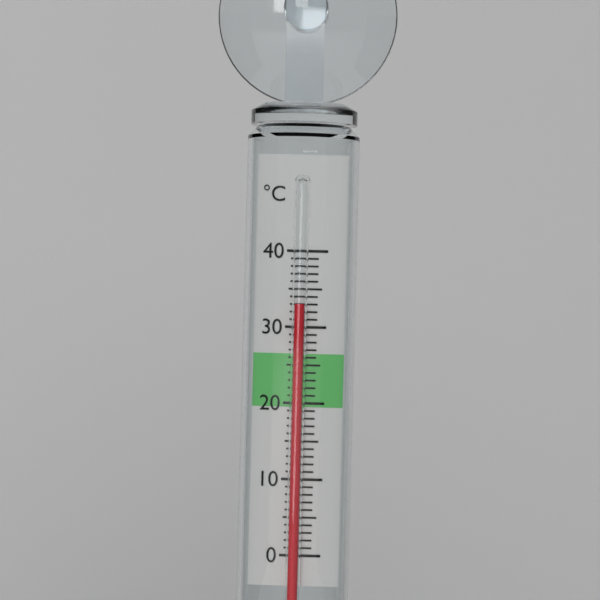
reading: 33 °C
